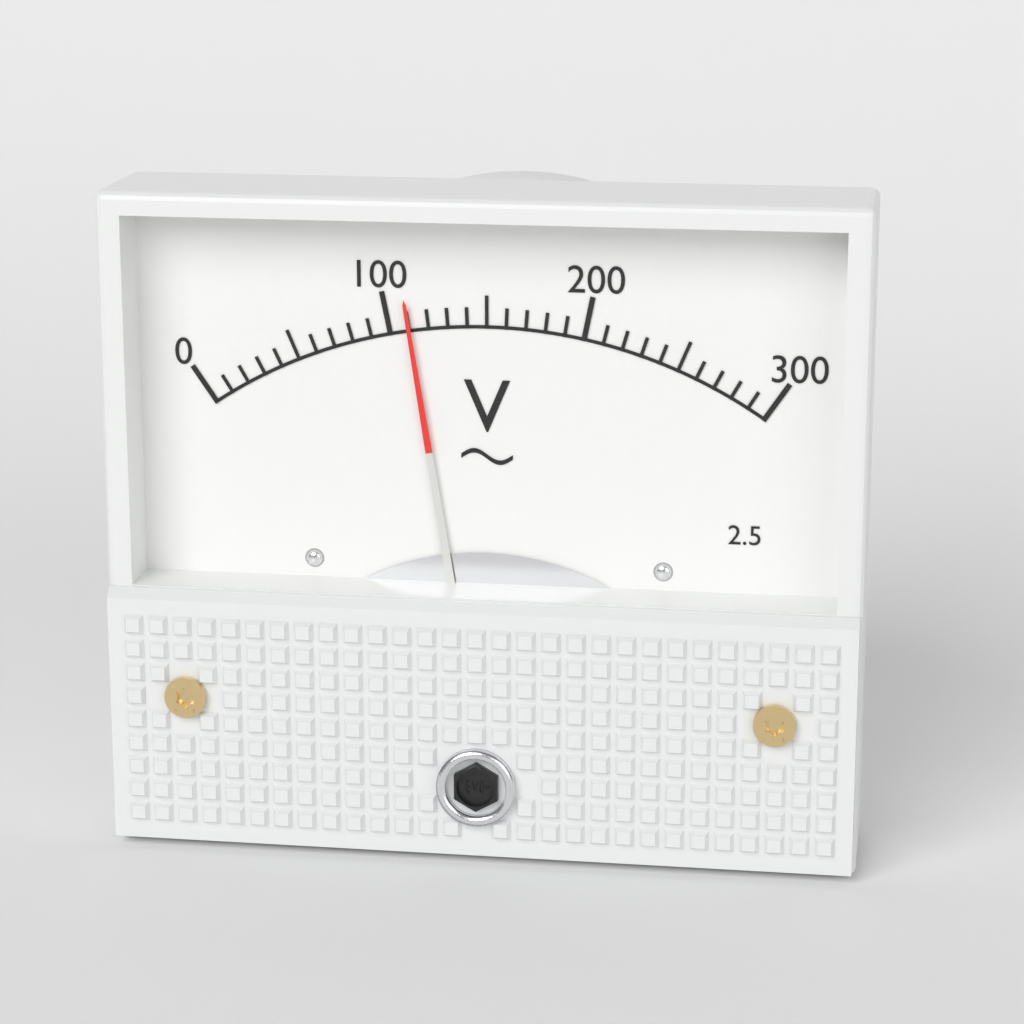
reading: 110 V
